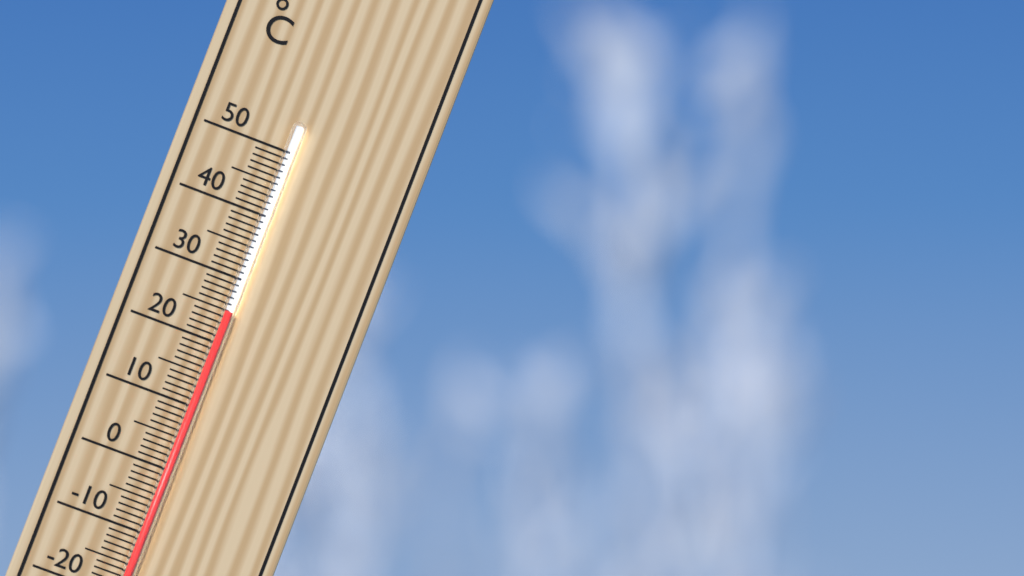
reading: 25 °C
